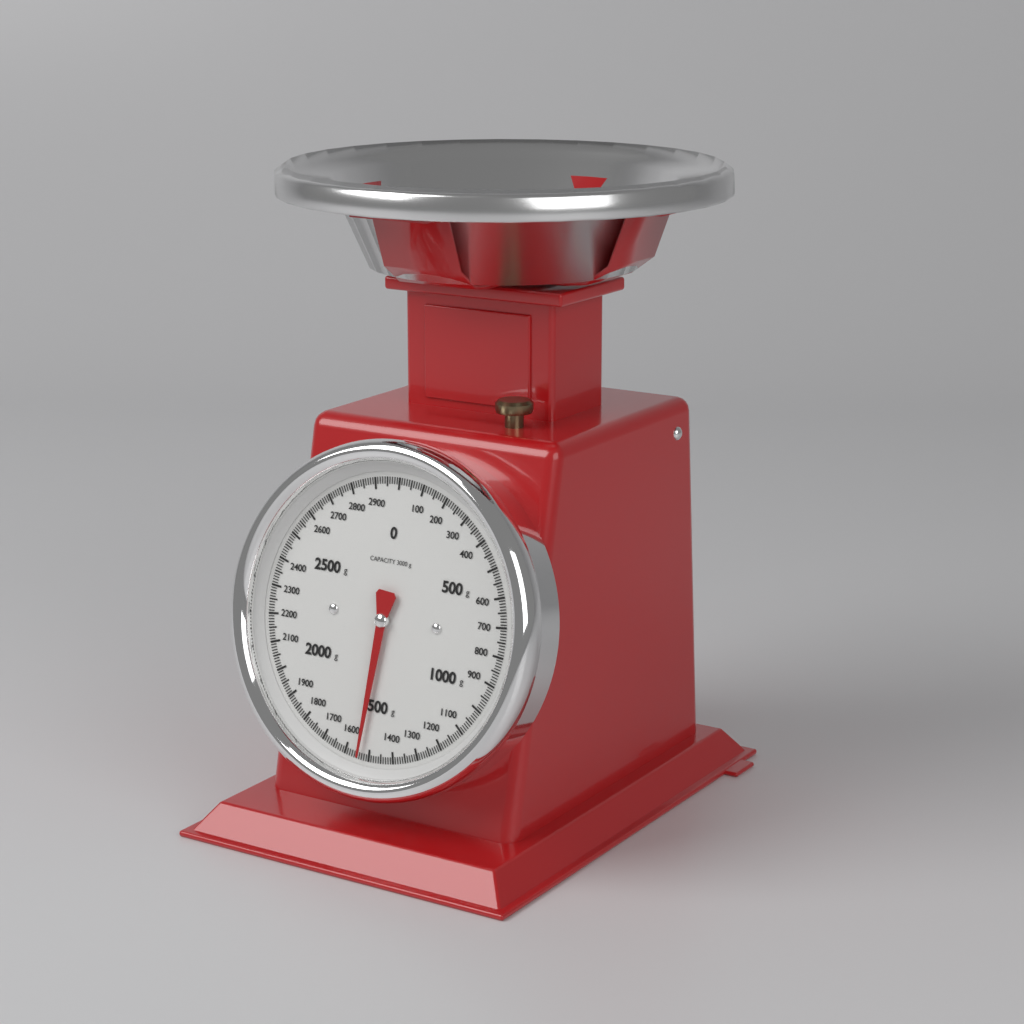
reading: 1540 g
